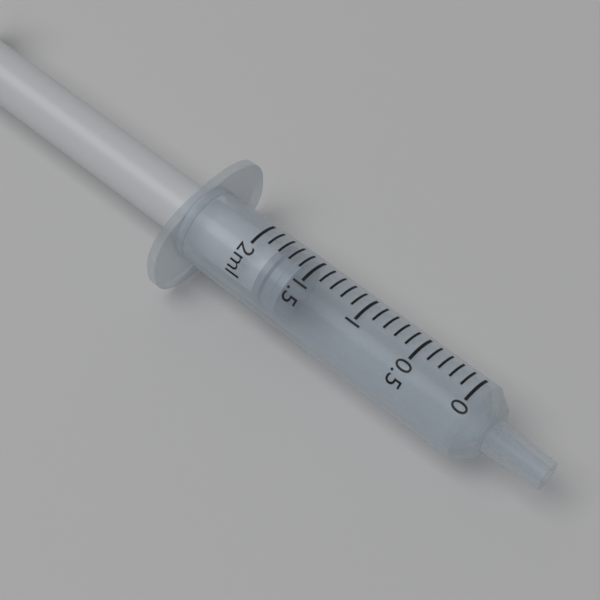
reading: 1.6 ml
